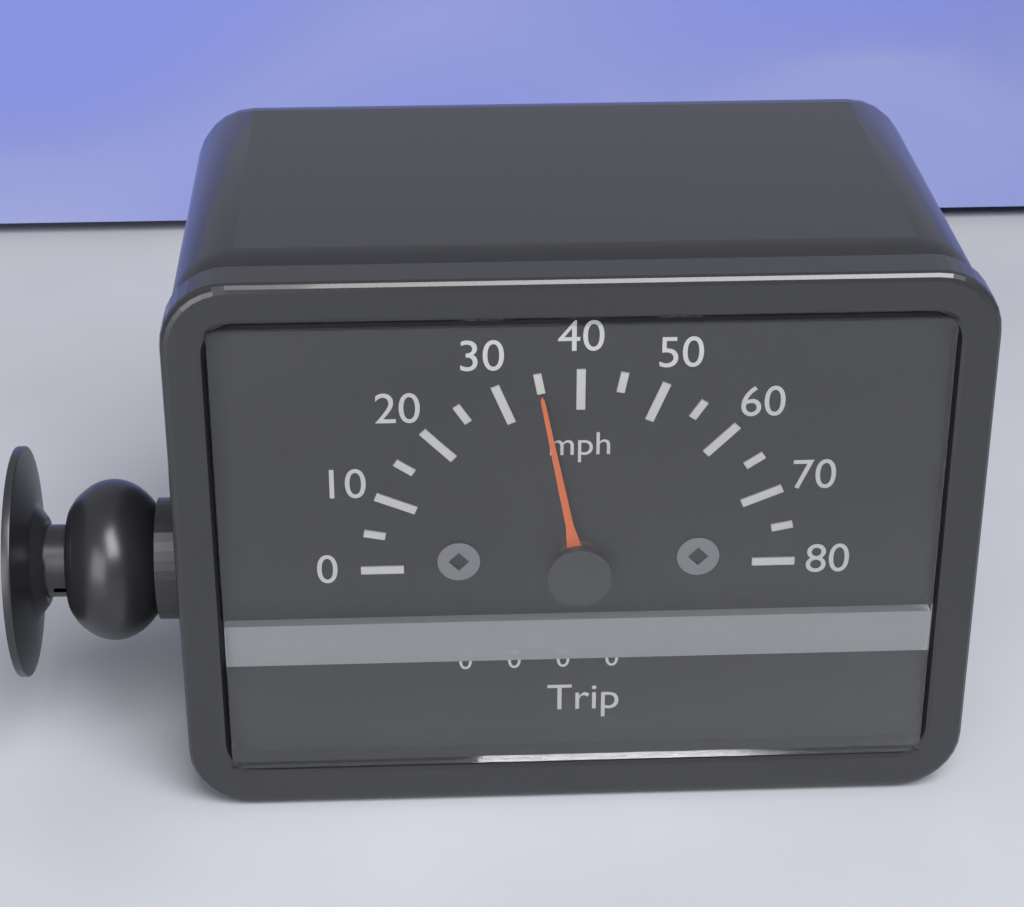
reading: 35 mph
